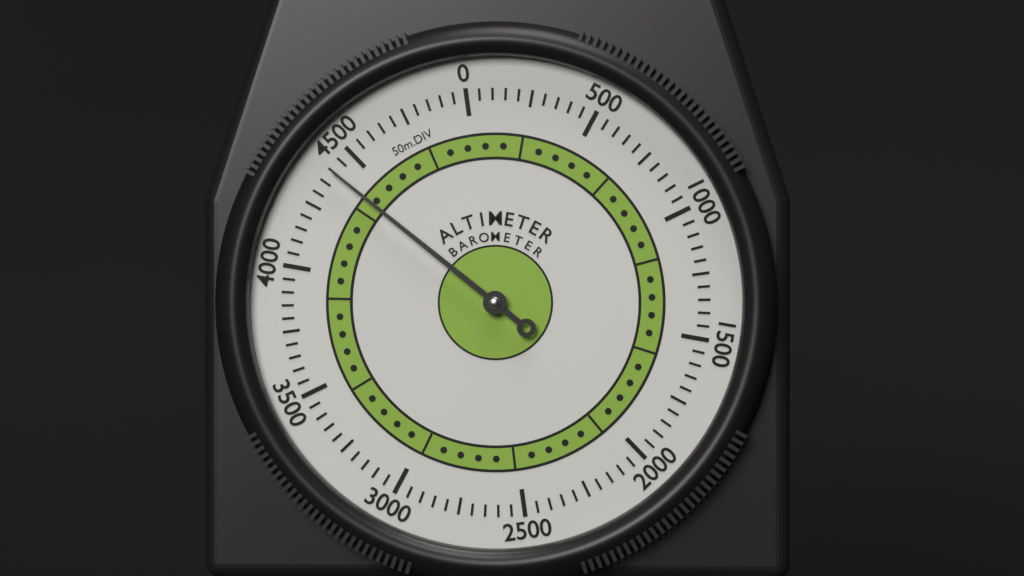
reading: 4400 m
